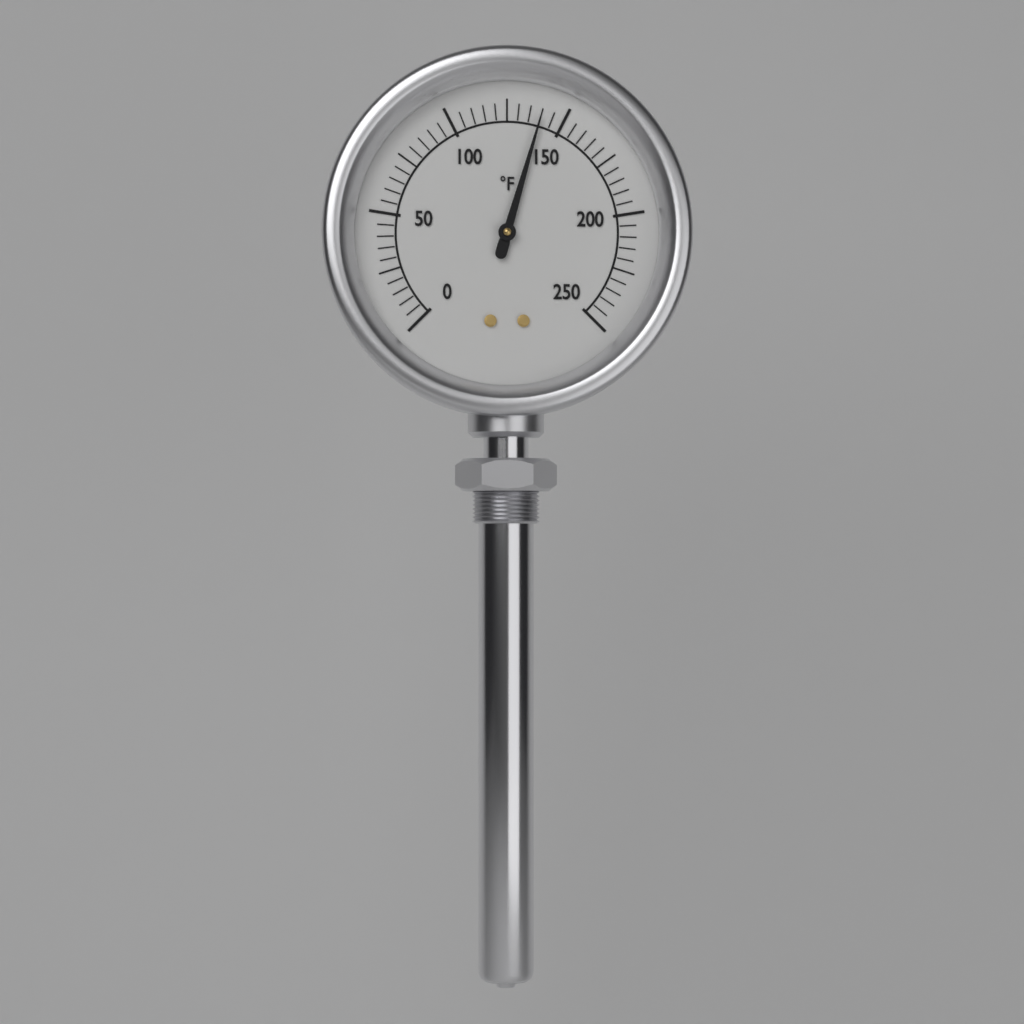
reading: 140 °F
